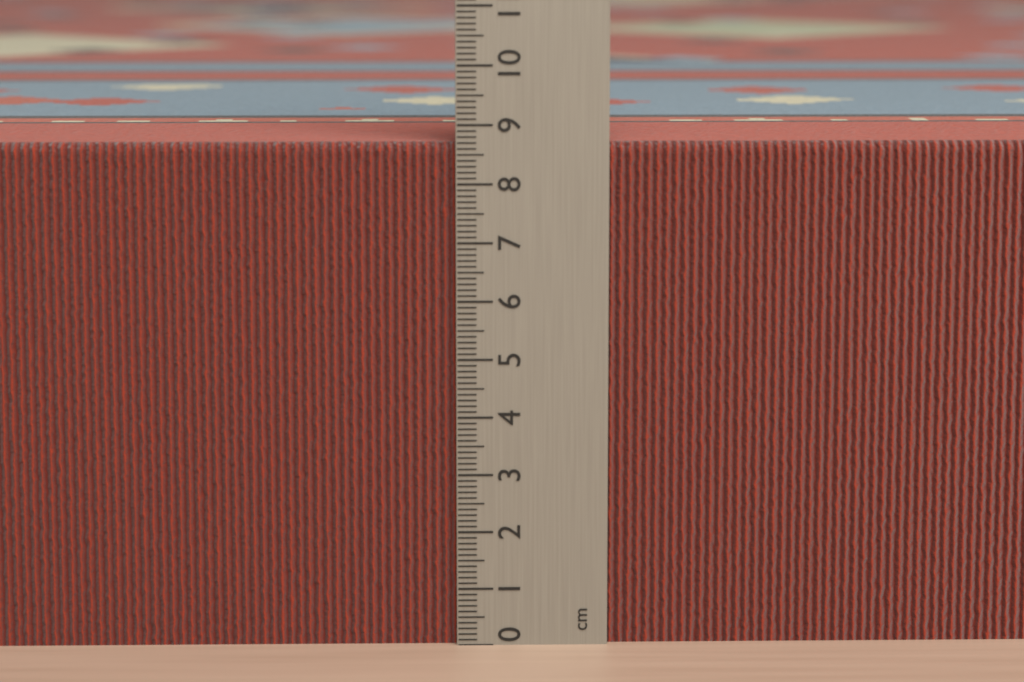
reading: 8.7 cm
